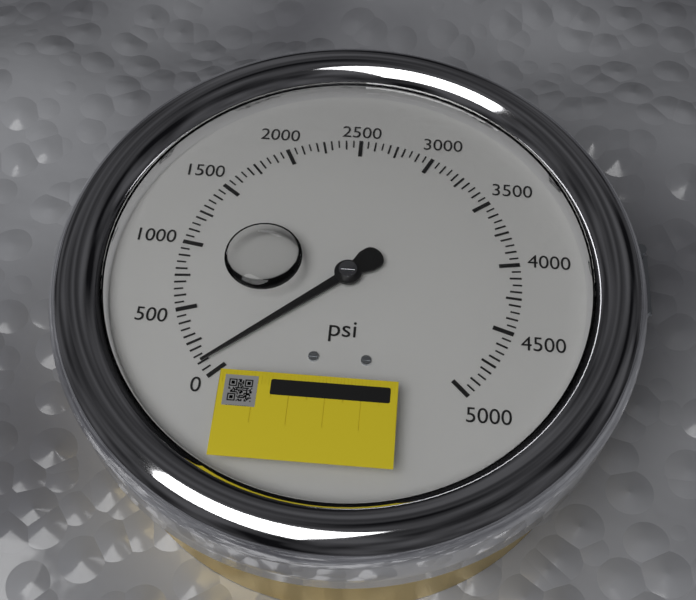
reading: 100 psi
